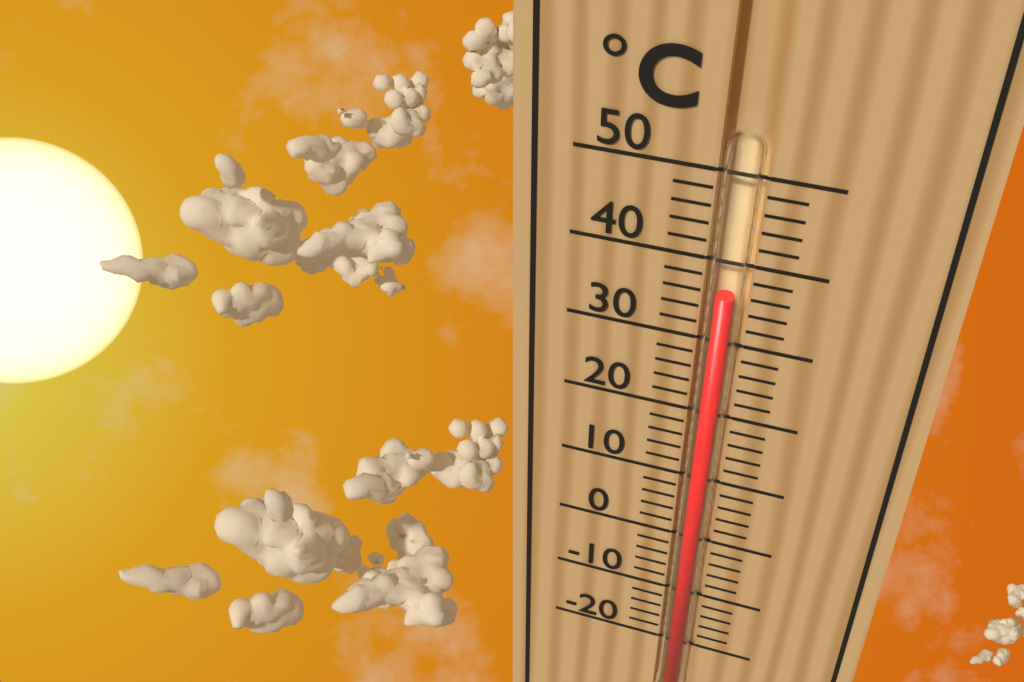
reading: 36 °C
